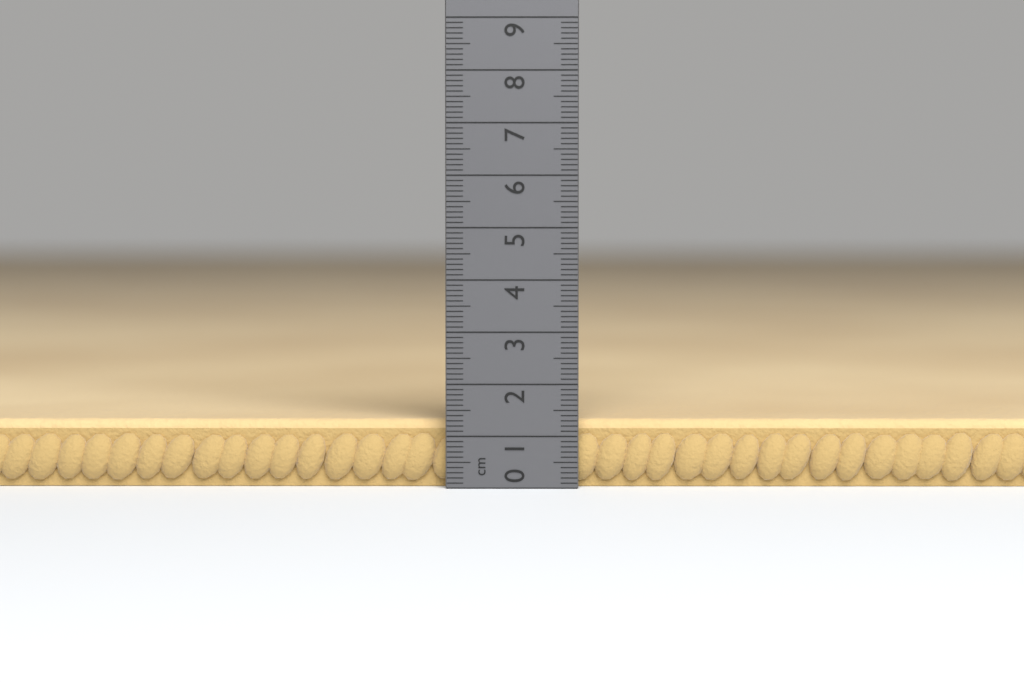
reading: 1.3 cm
